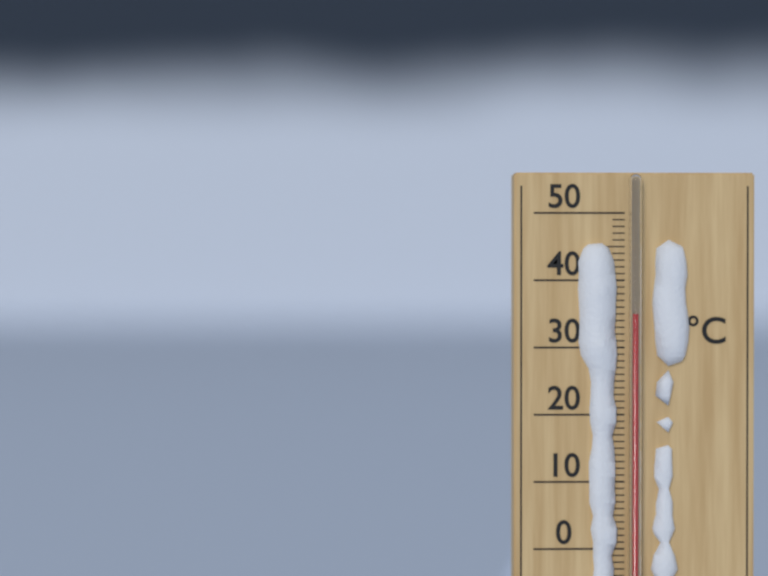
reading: 35 °C
